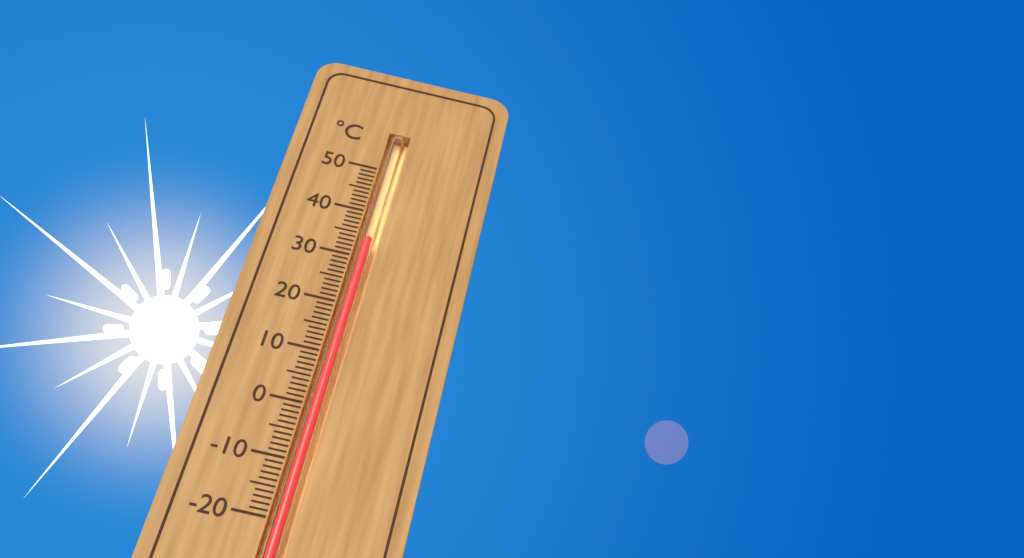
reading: 34 °C
